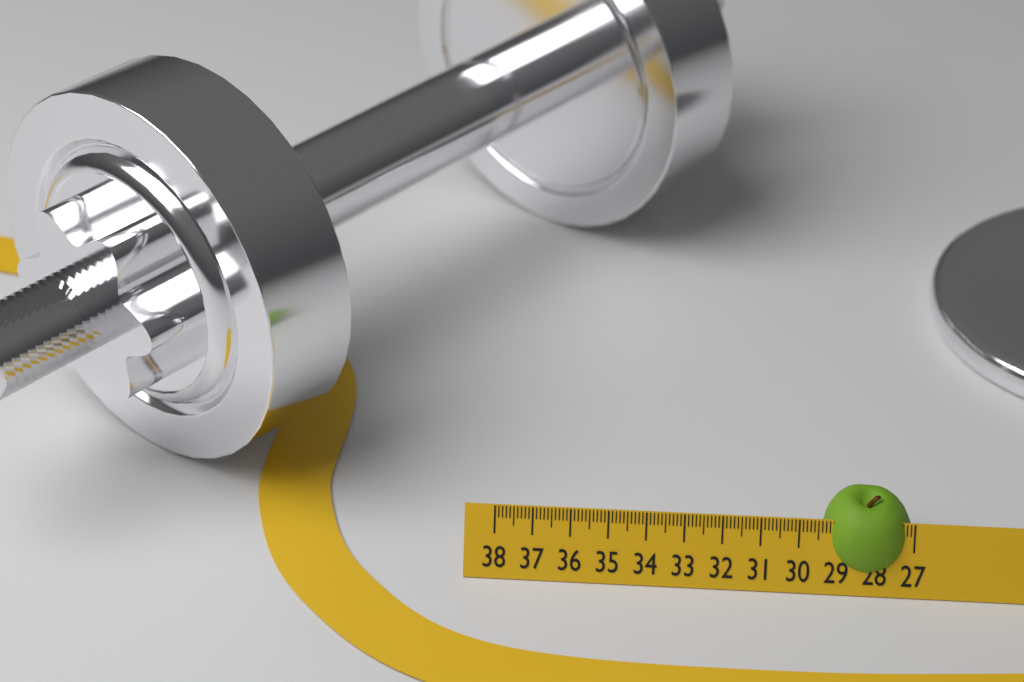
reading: 29.4 (no unit)
